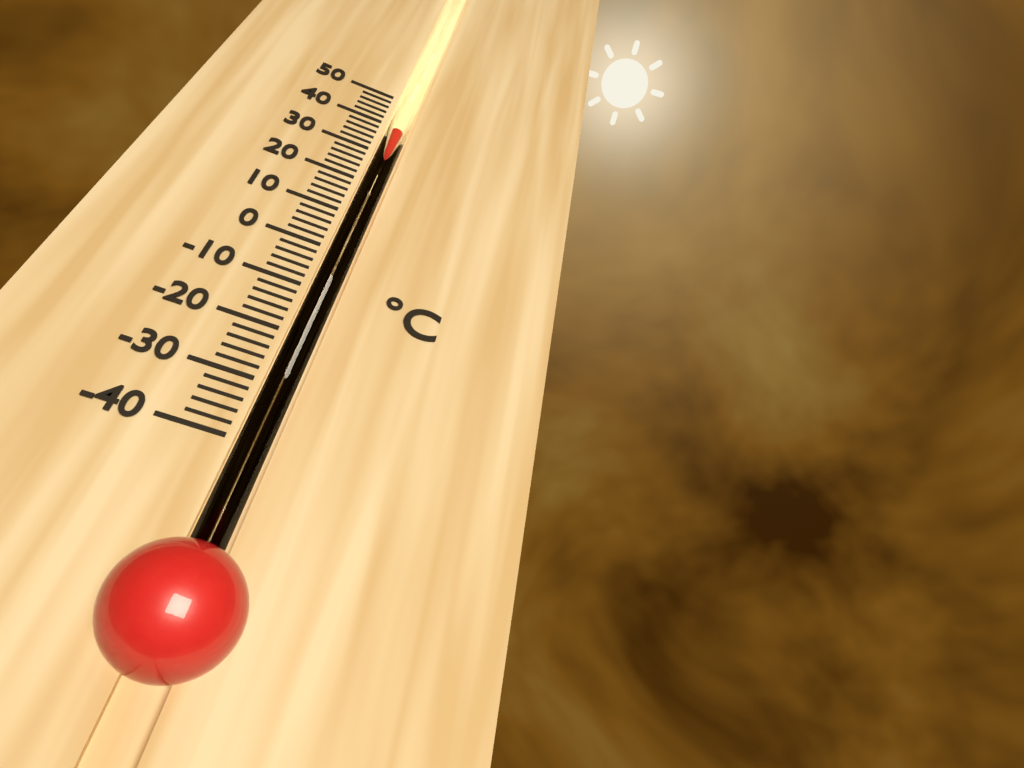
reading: 37 °C
